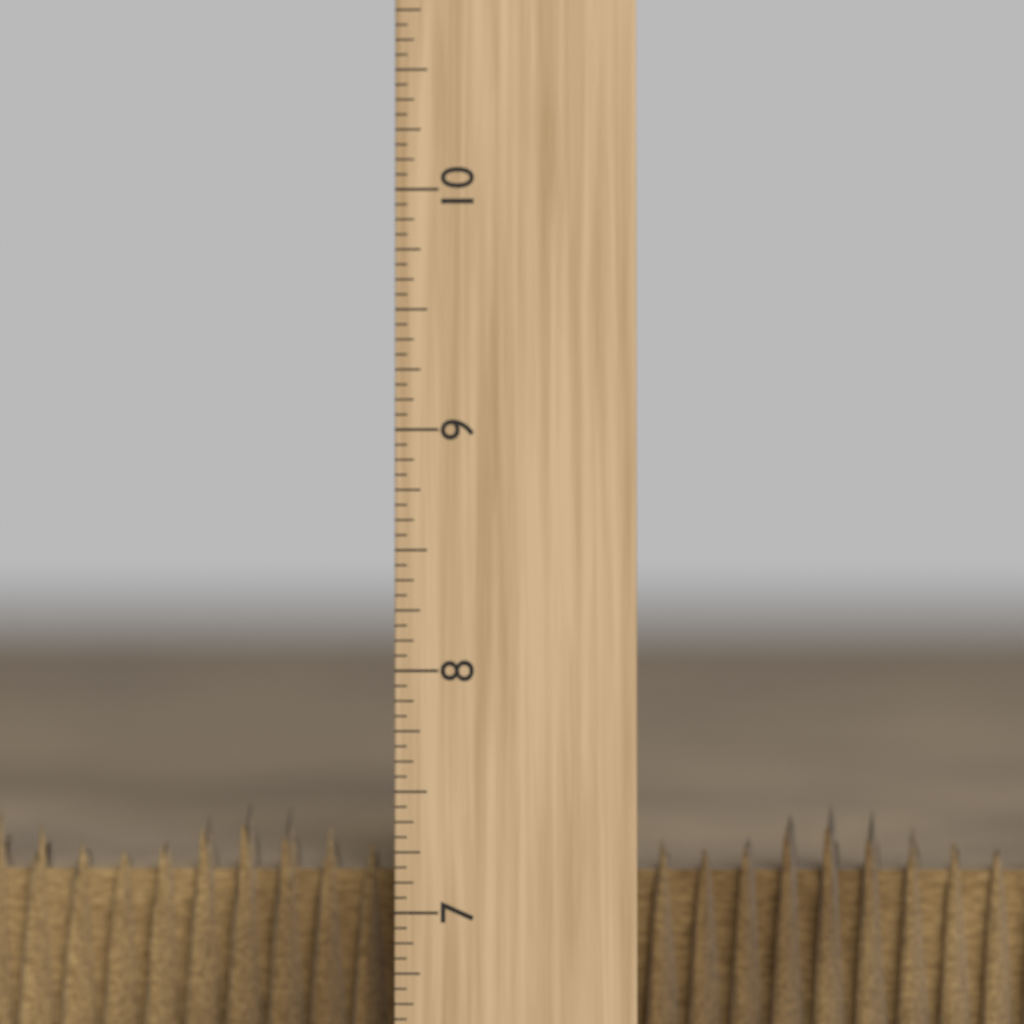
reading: 7.4375 inch
